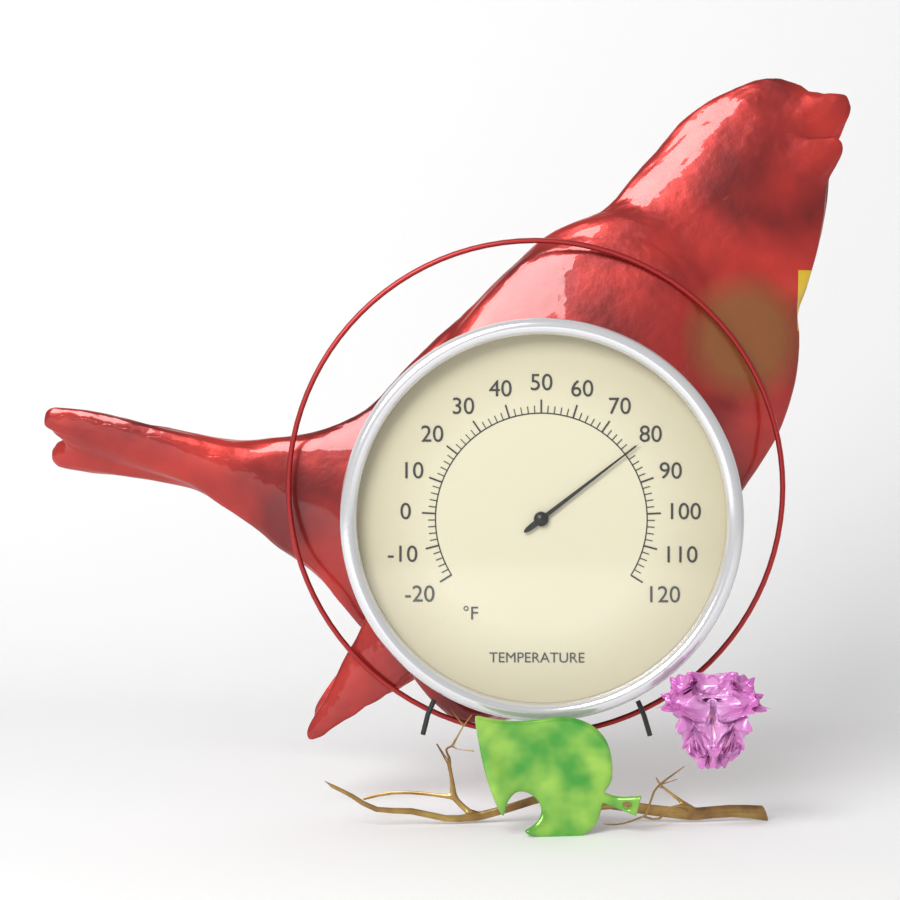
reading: 80 °F
